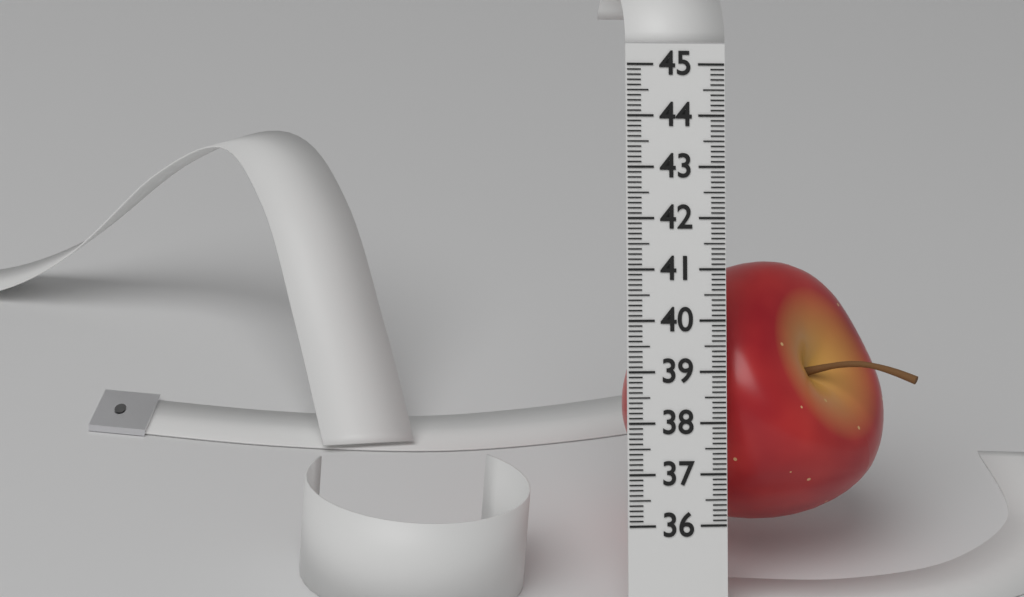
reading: 41.2 (no unit)
